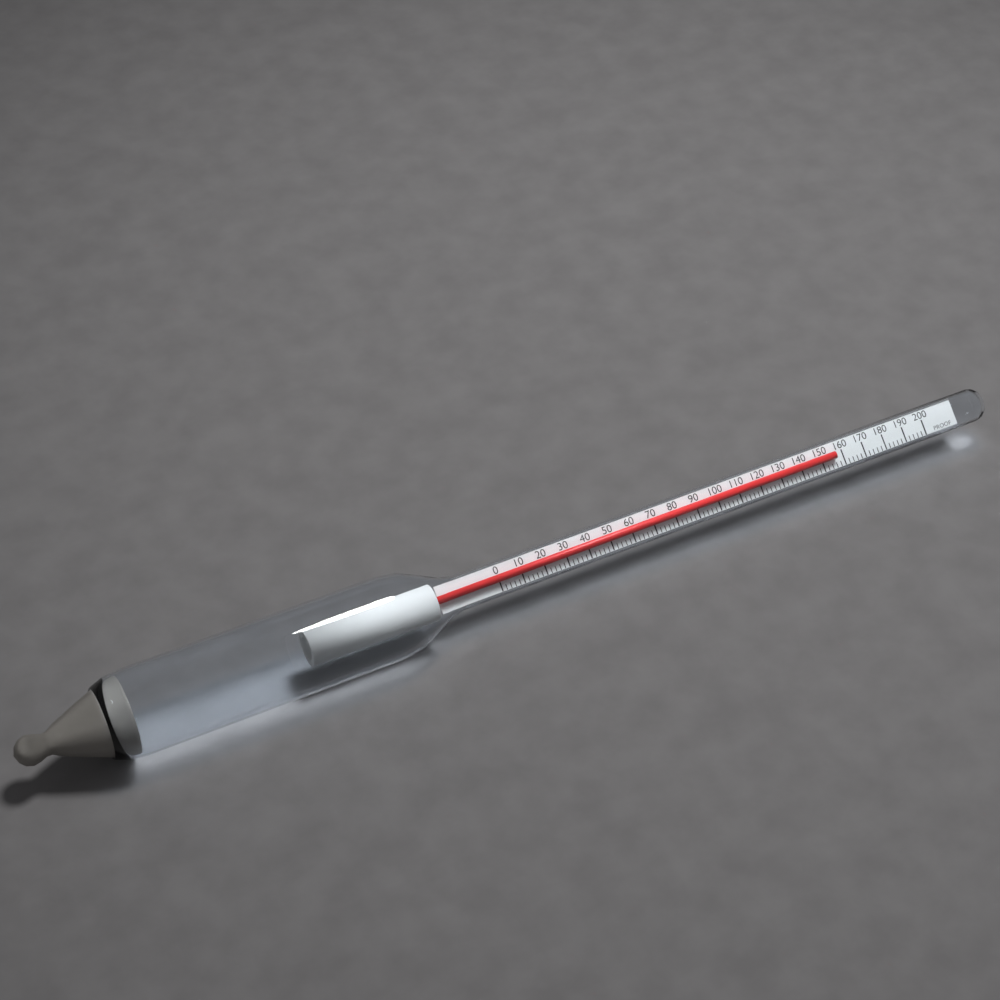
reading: 156 proof
